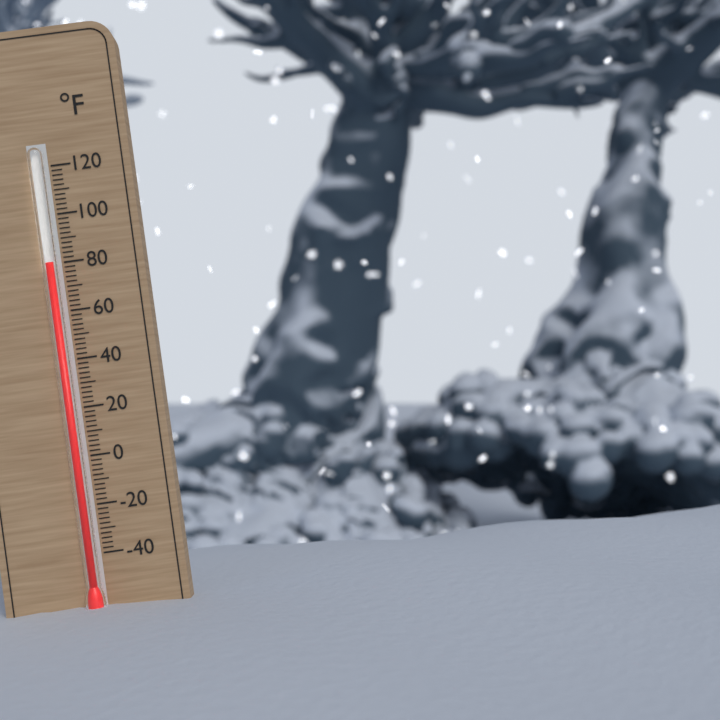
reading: 80 °F
